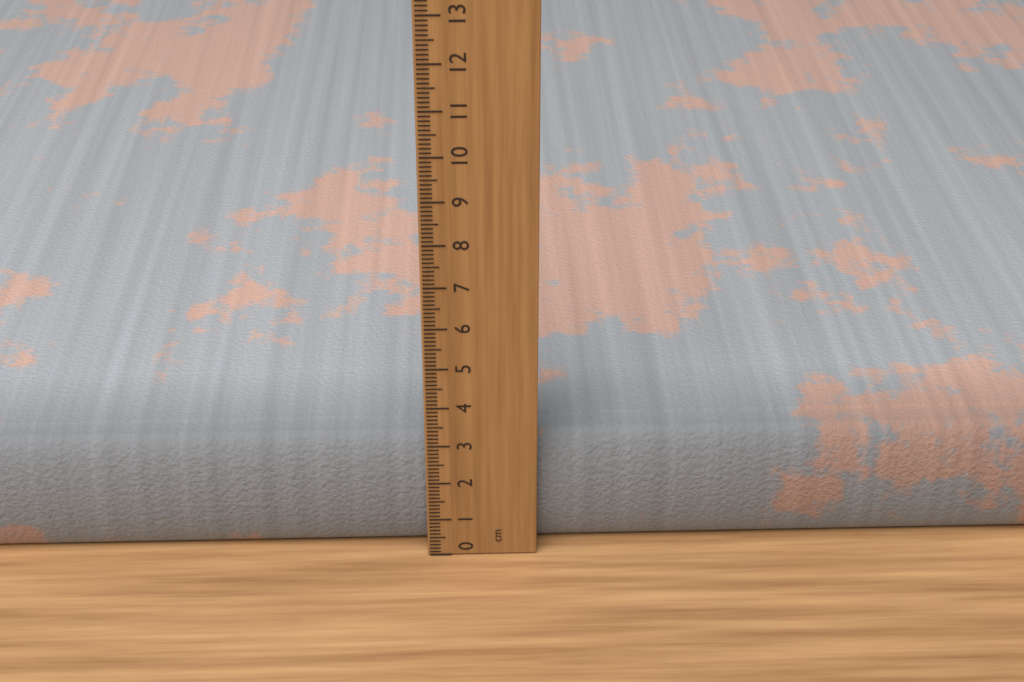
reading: 3.0 cm
